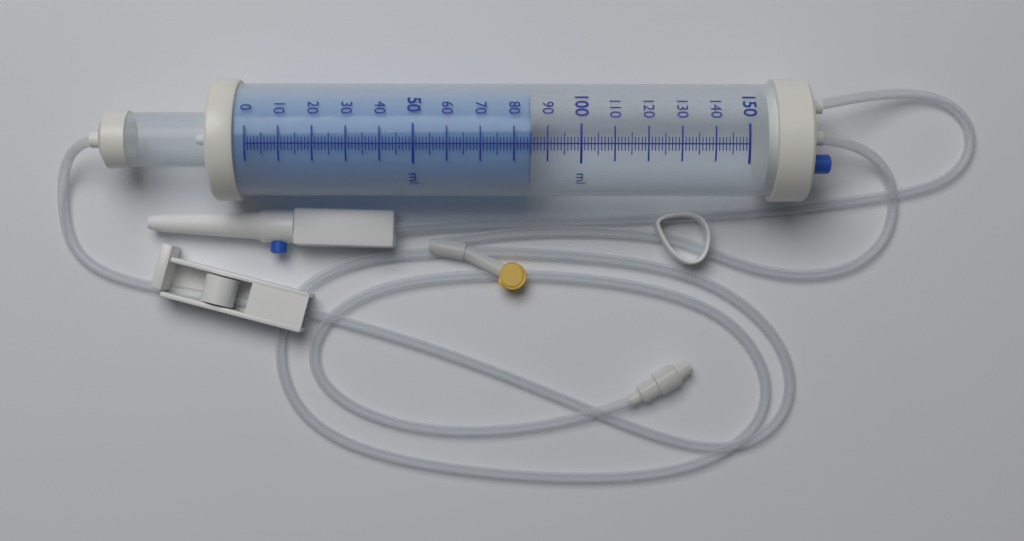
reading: 85 ml
